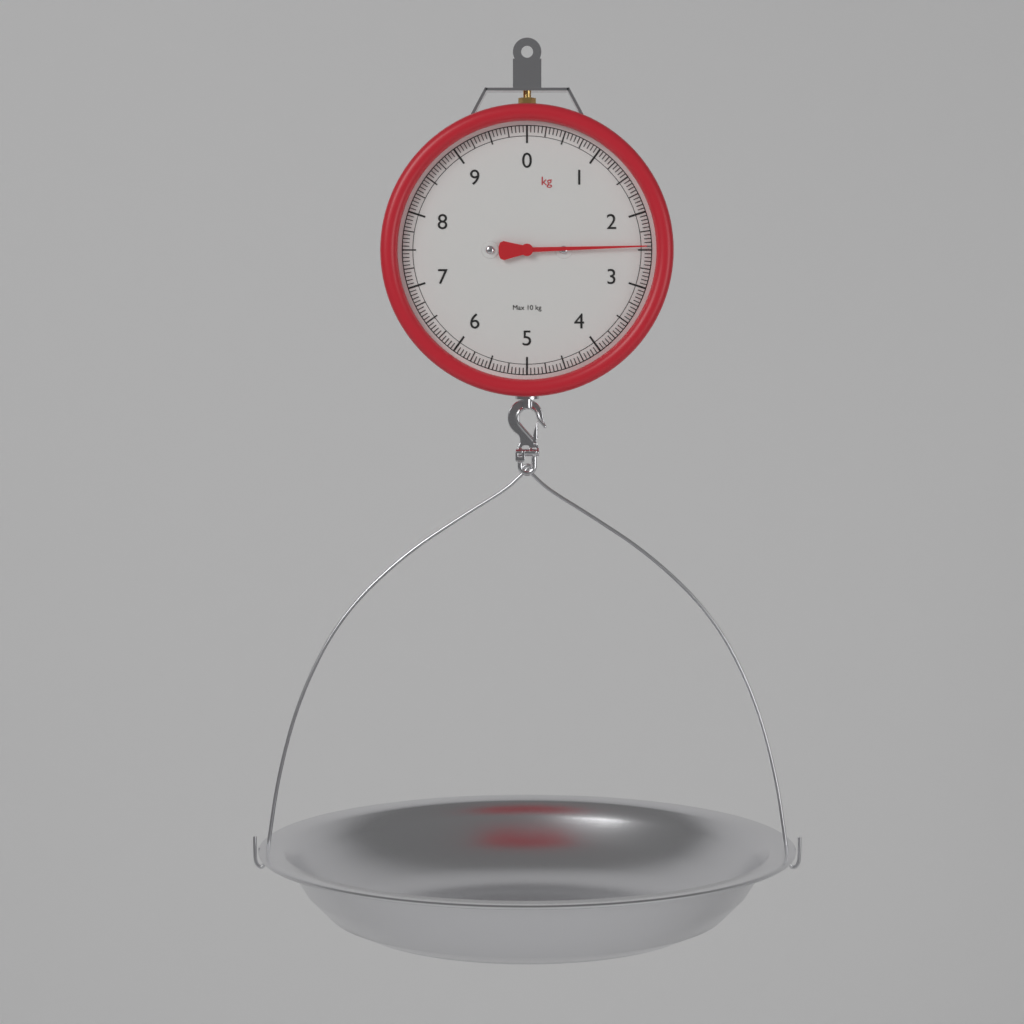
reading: 2.45 kg
